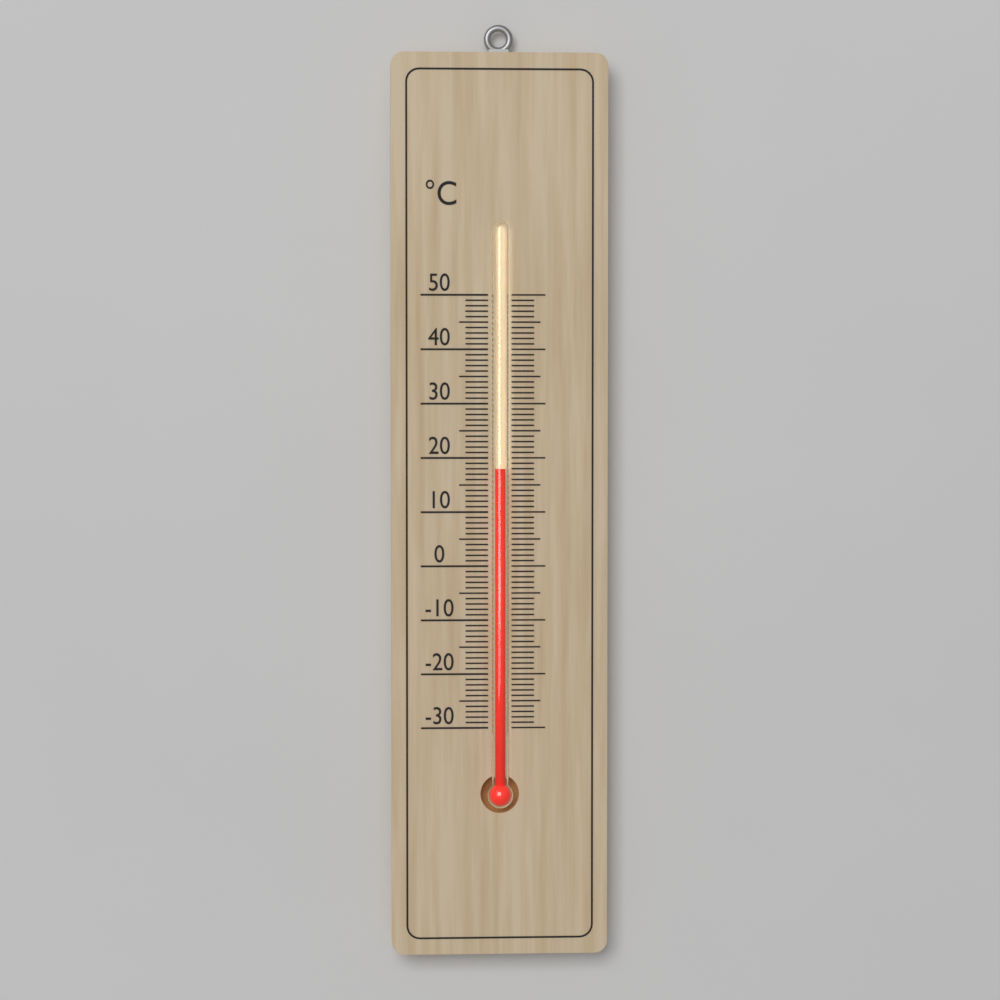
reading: 18 °C
